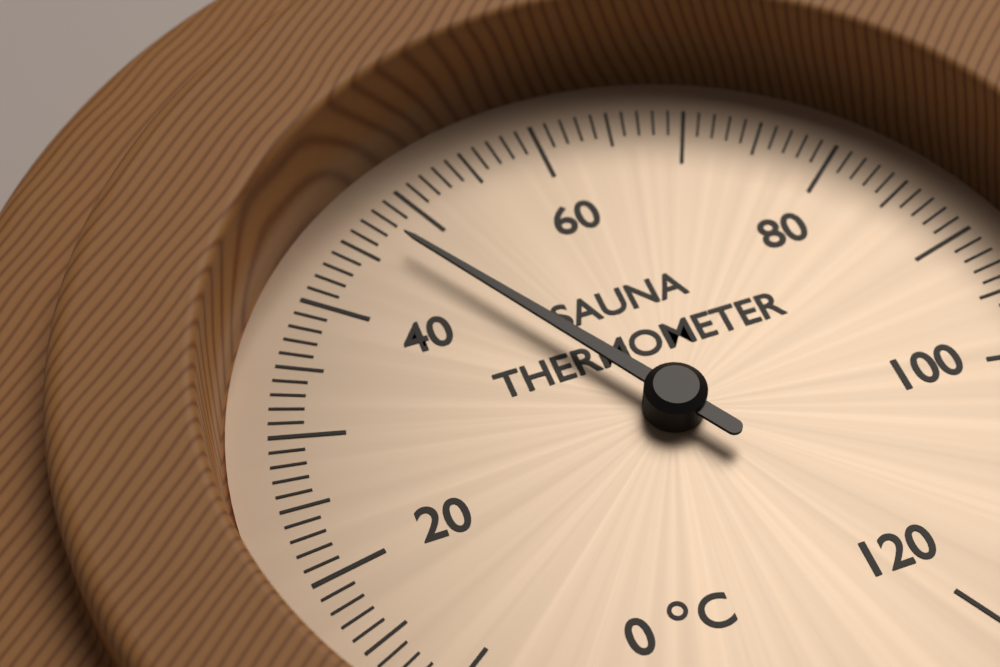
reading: 47 °C
